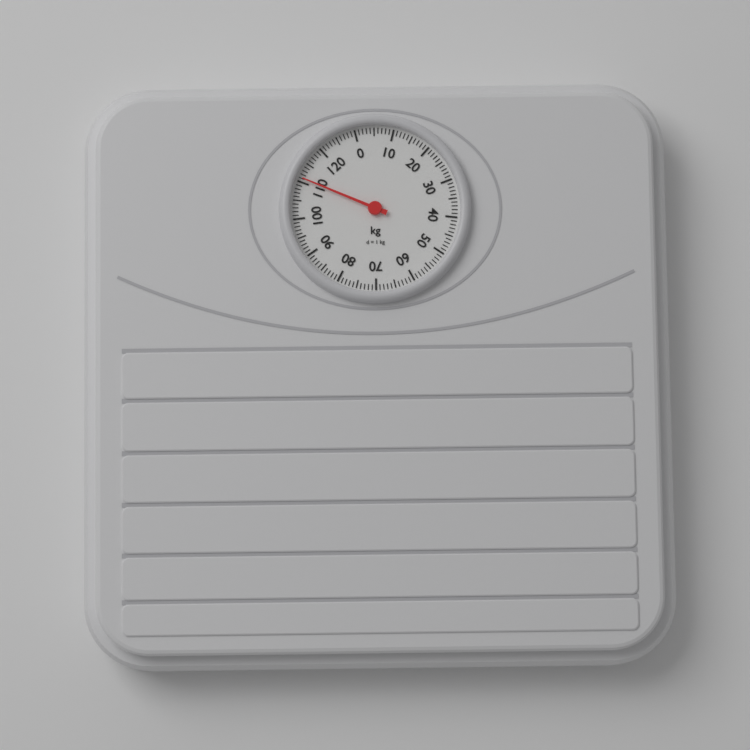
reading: 111 kg
